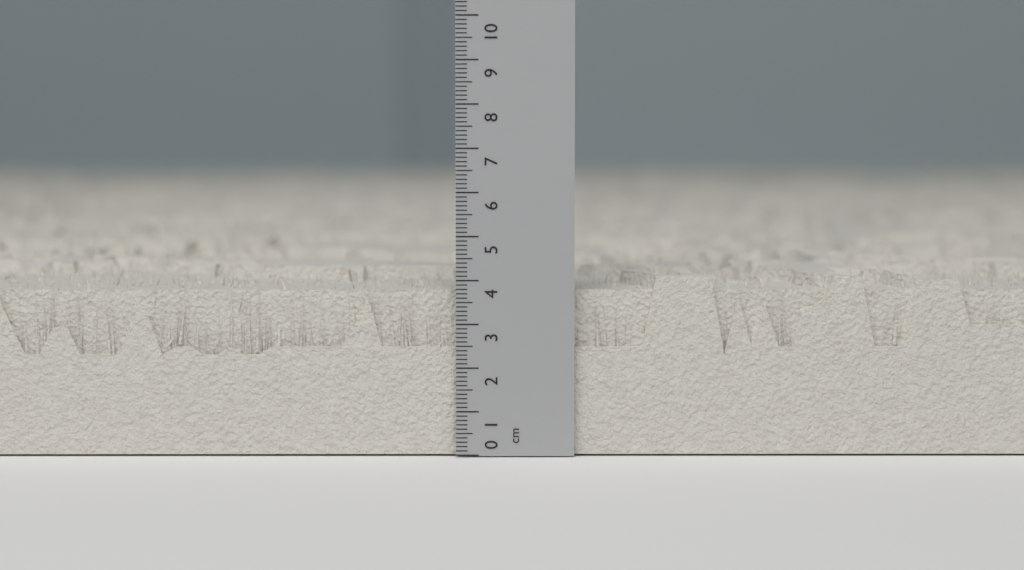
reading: 4.1 cm
